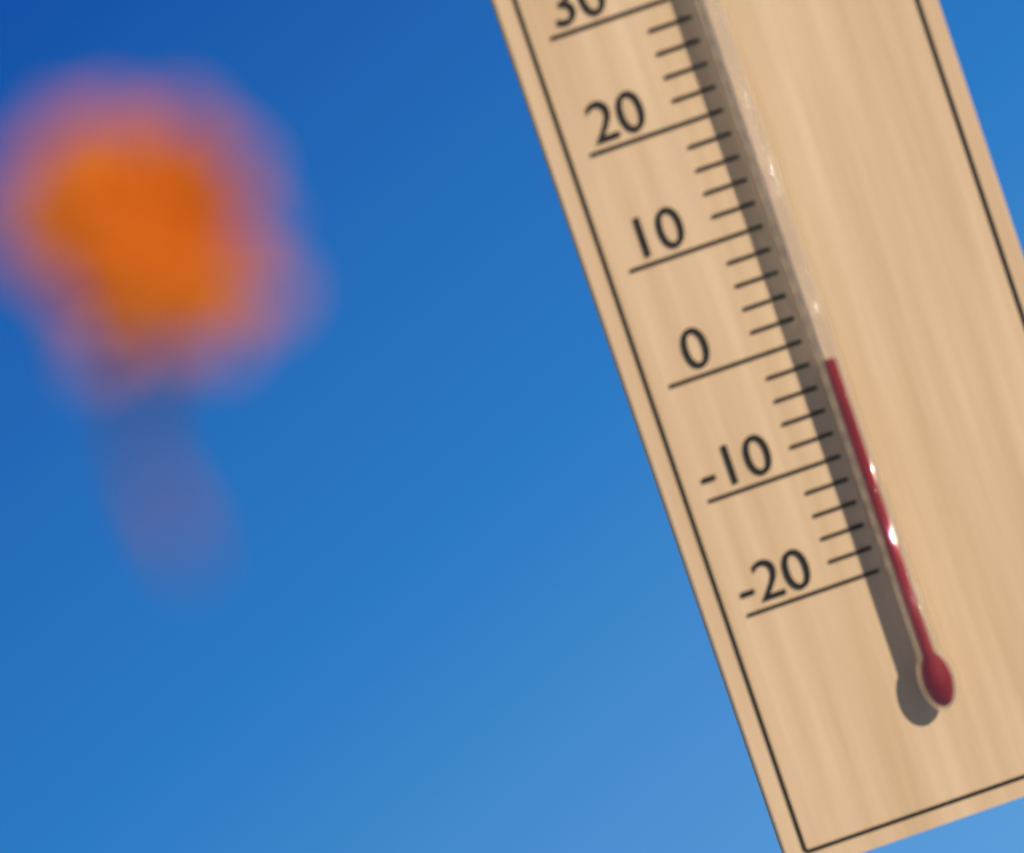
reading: -2 °C
